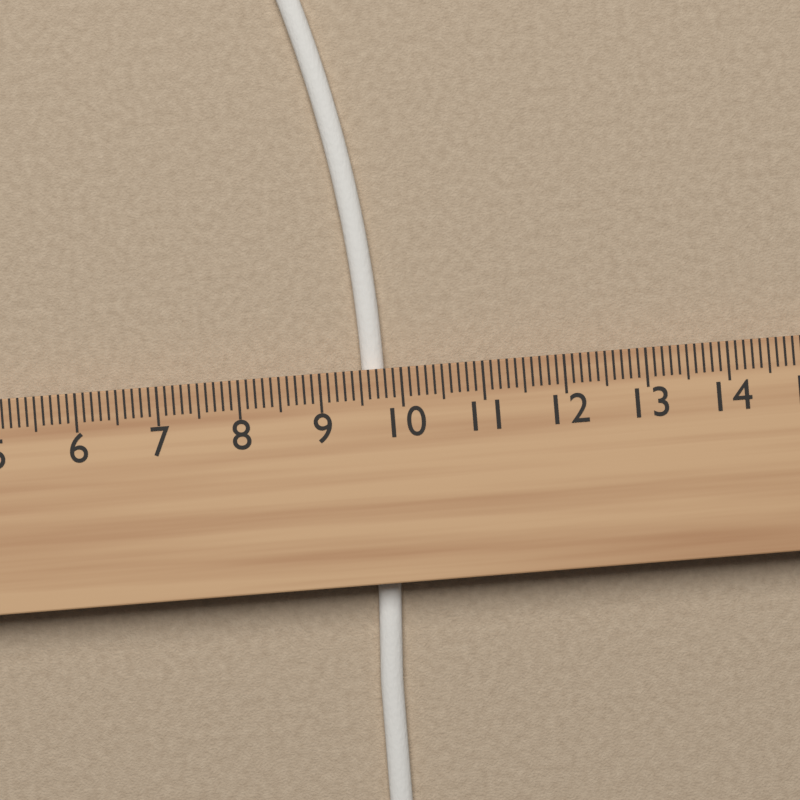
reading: 9.8 cm
